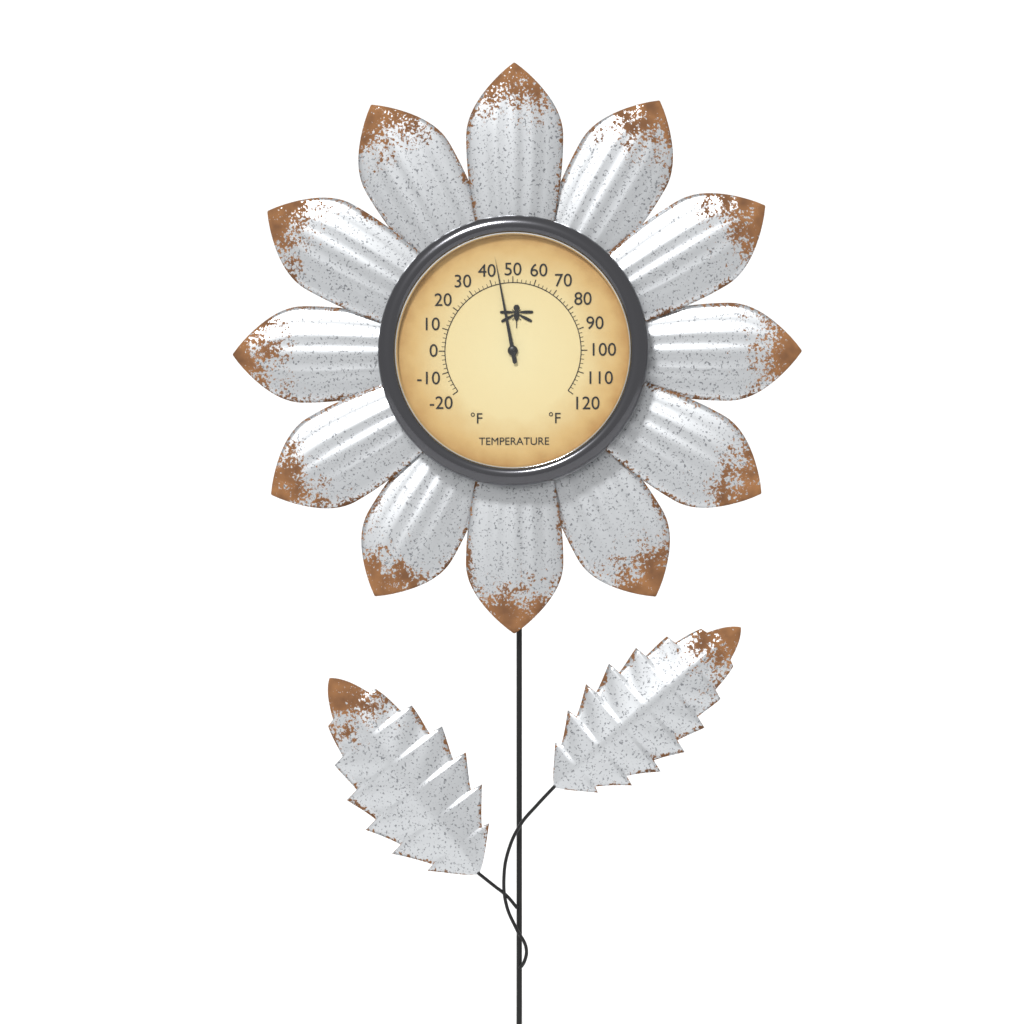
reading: 44 °F
